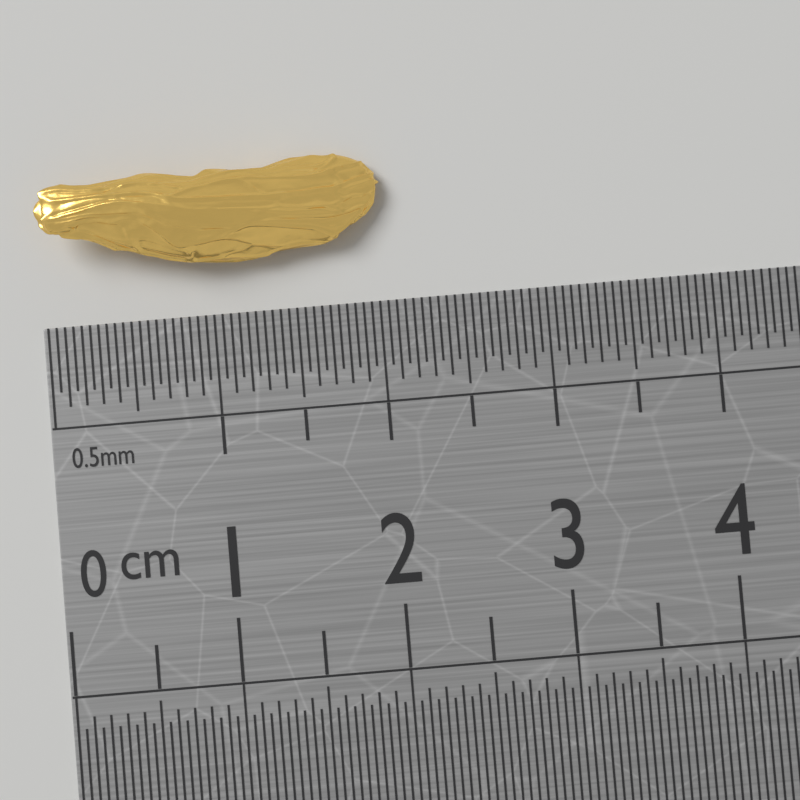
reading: 2.05 cm
